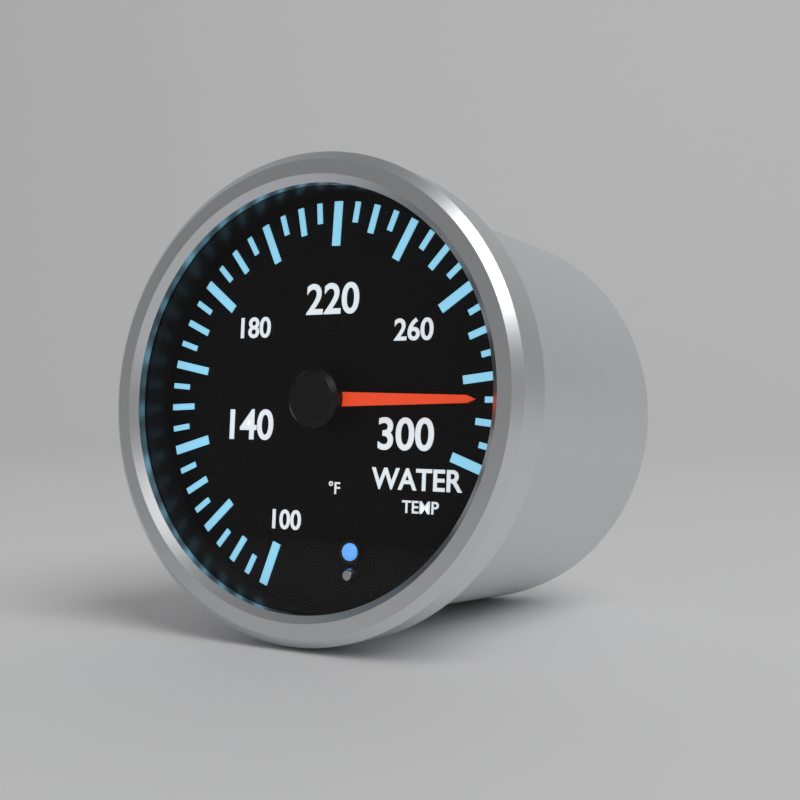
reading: 285 °F
